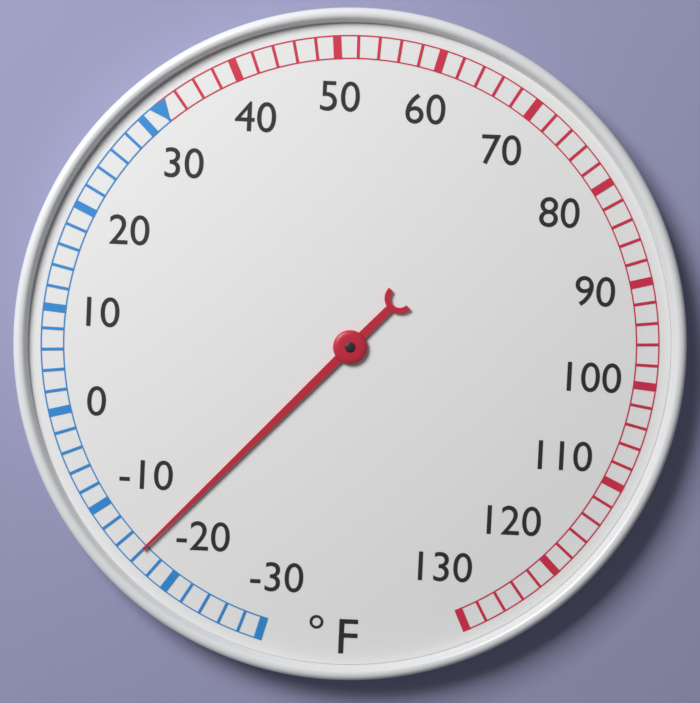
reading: -16 °F
